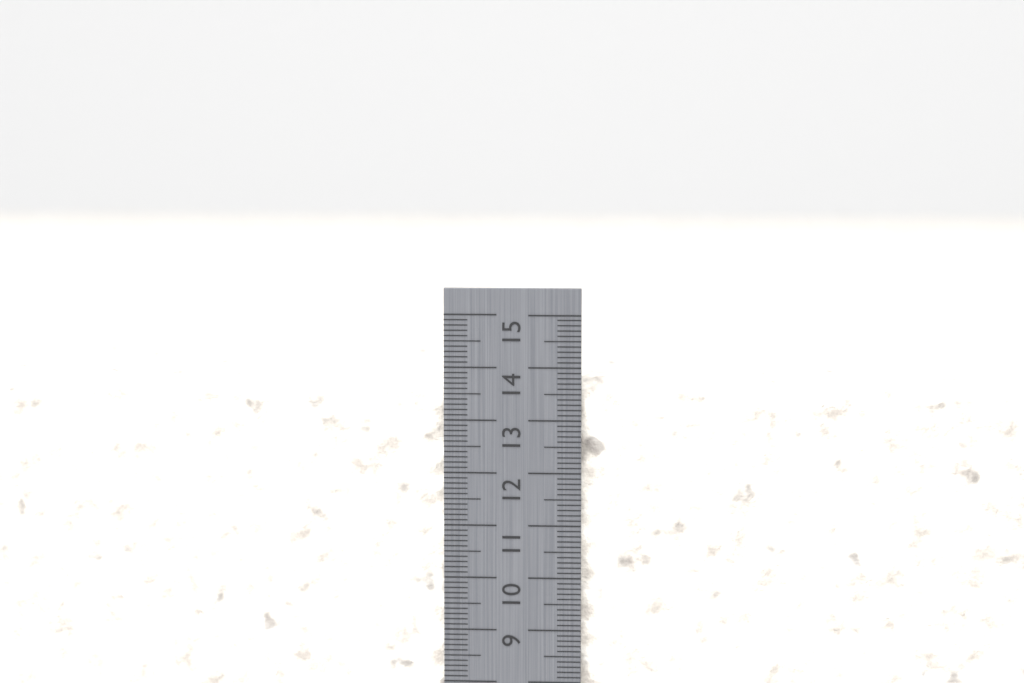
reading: 13.8 cm
